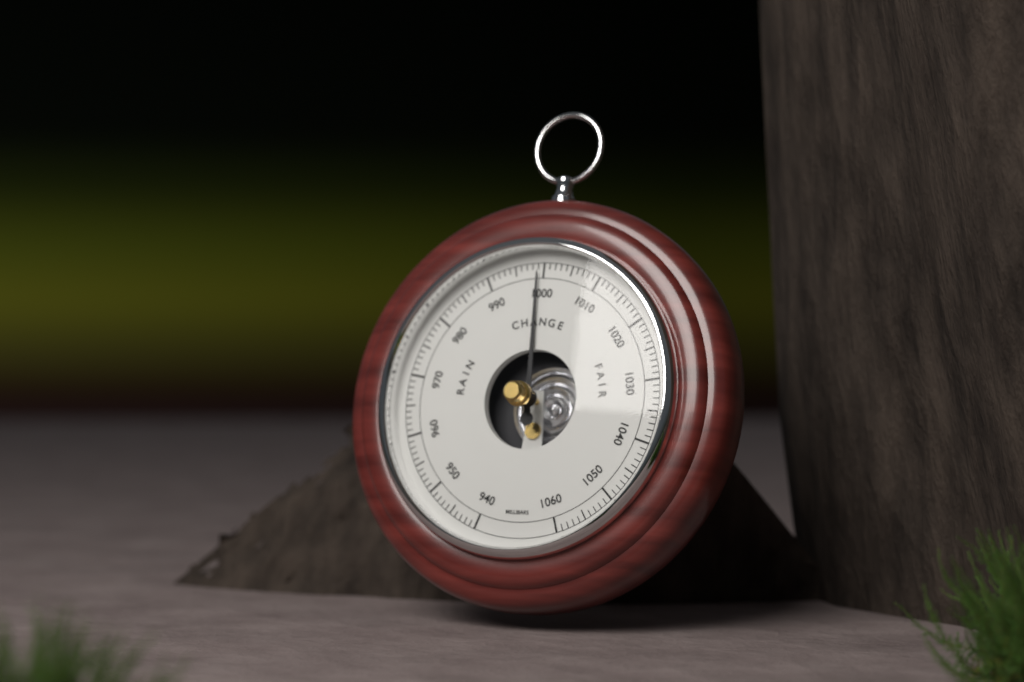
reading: 999 mbar
